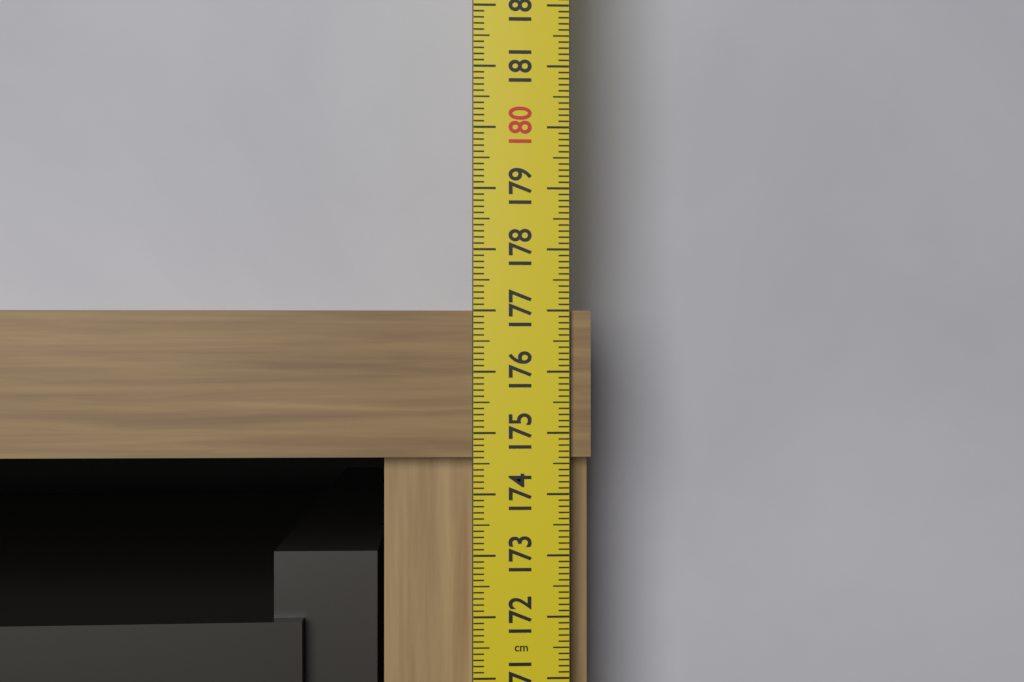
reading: 177.0 cm
